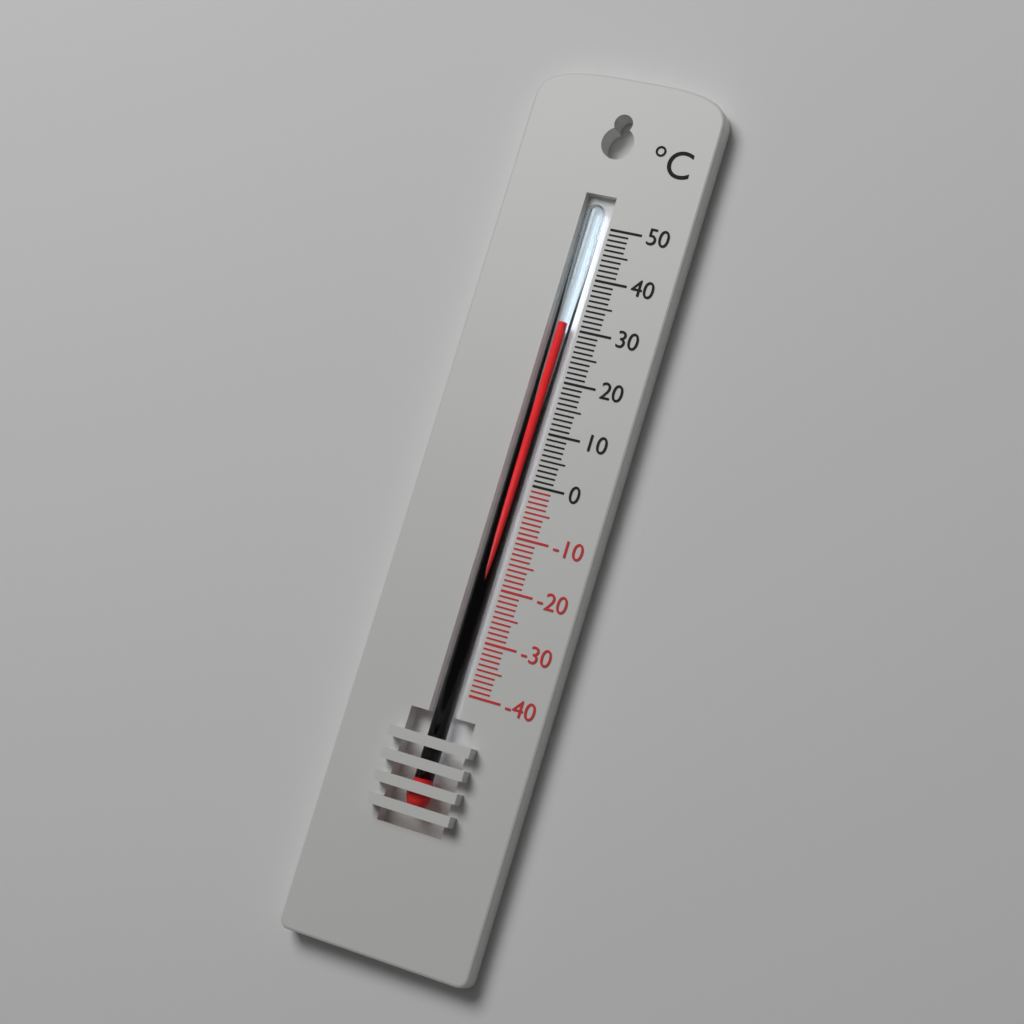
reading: 31 °C
